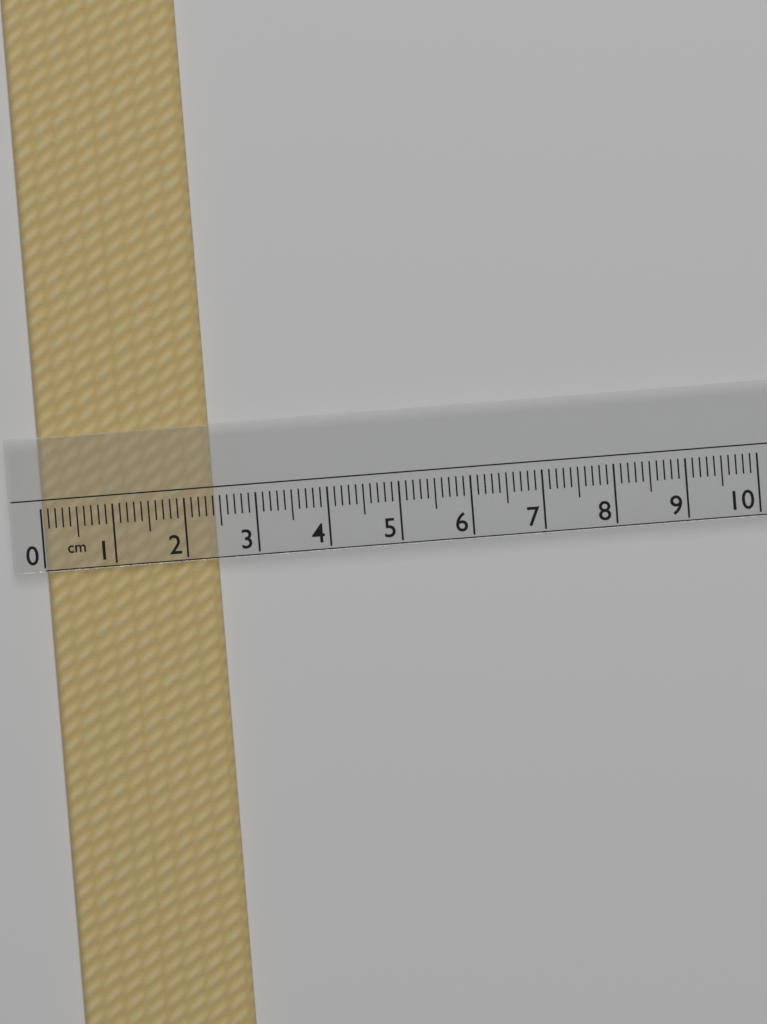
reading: 2.4 cm
